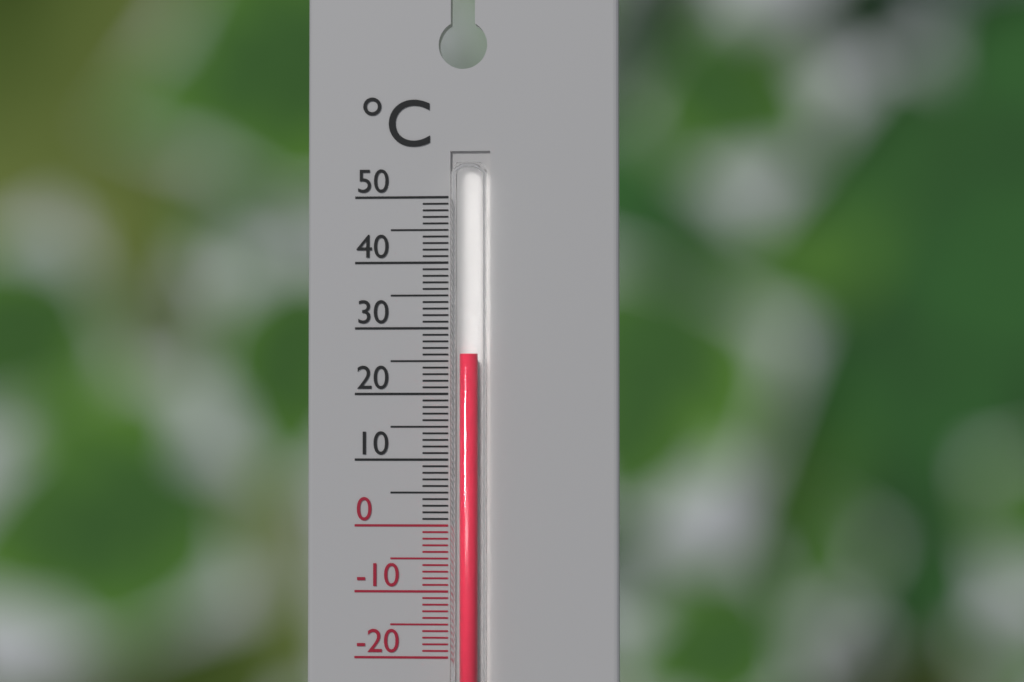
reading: 26 °C
